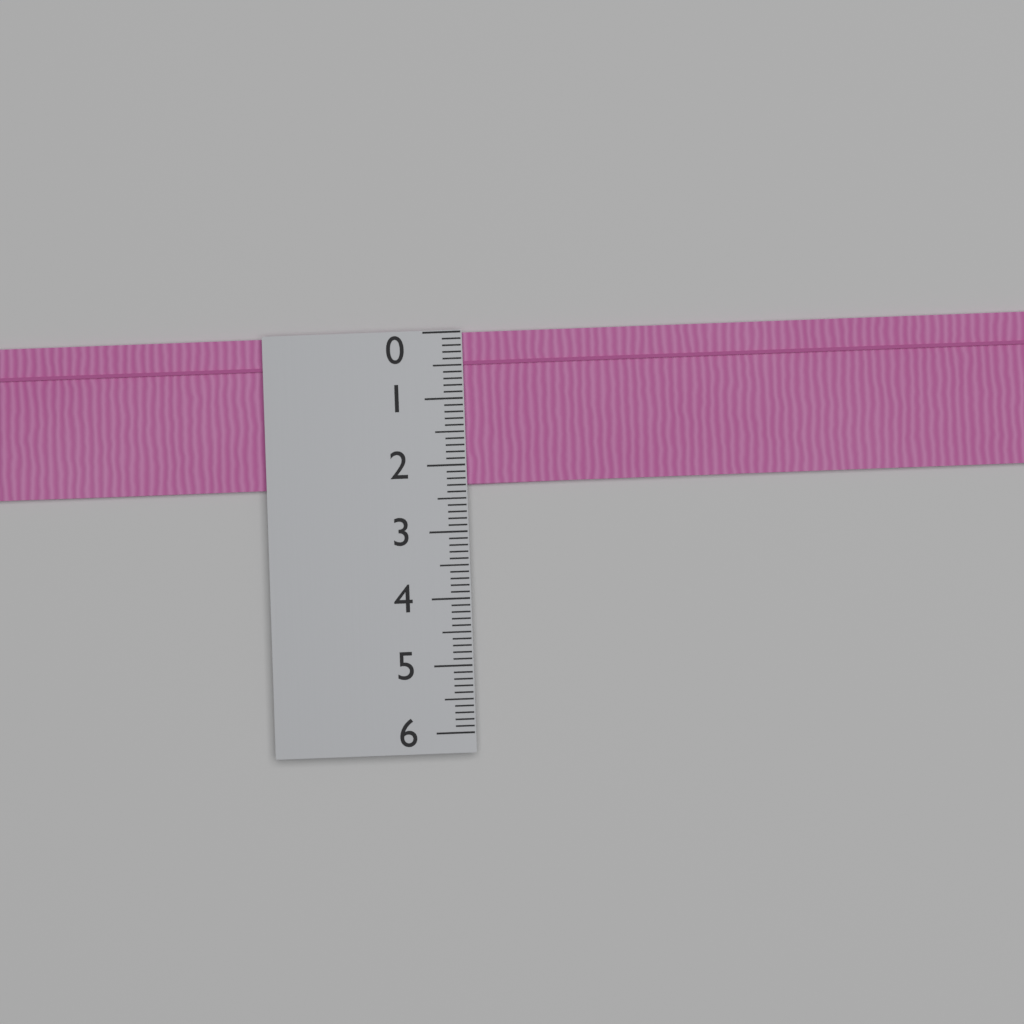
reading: 2.3 (no unit)
